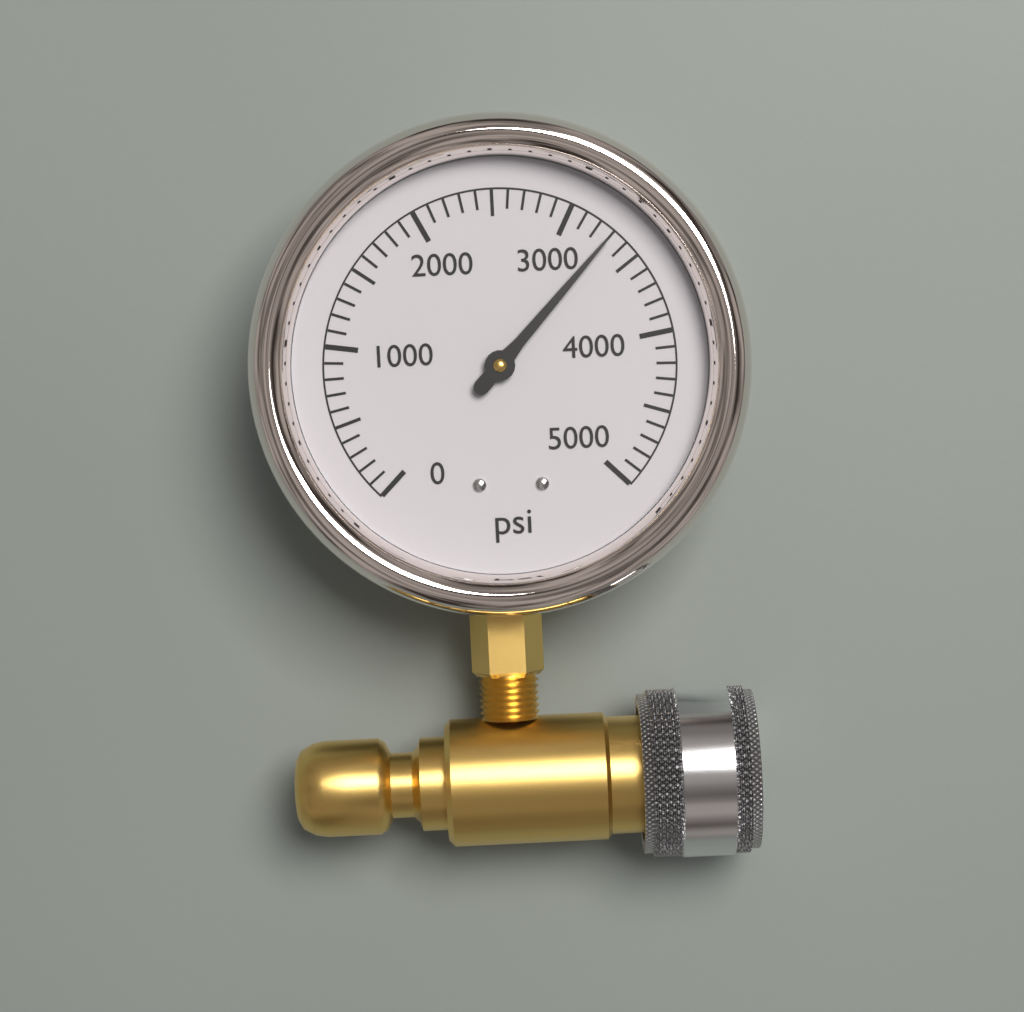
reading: 3300 psi
